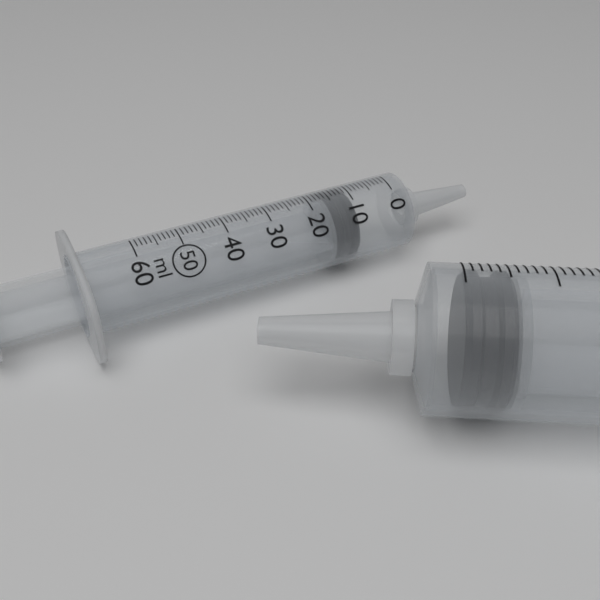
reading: 10 ml
